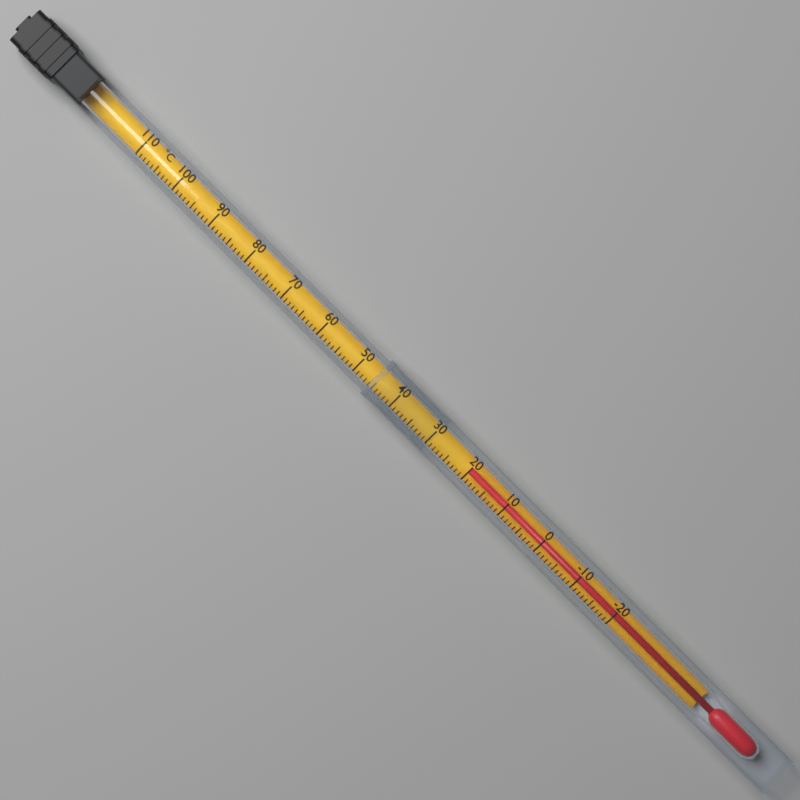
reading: 20 °C
